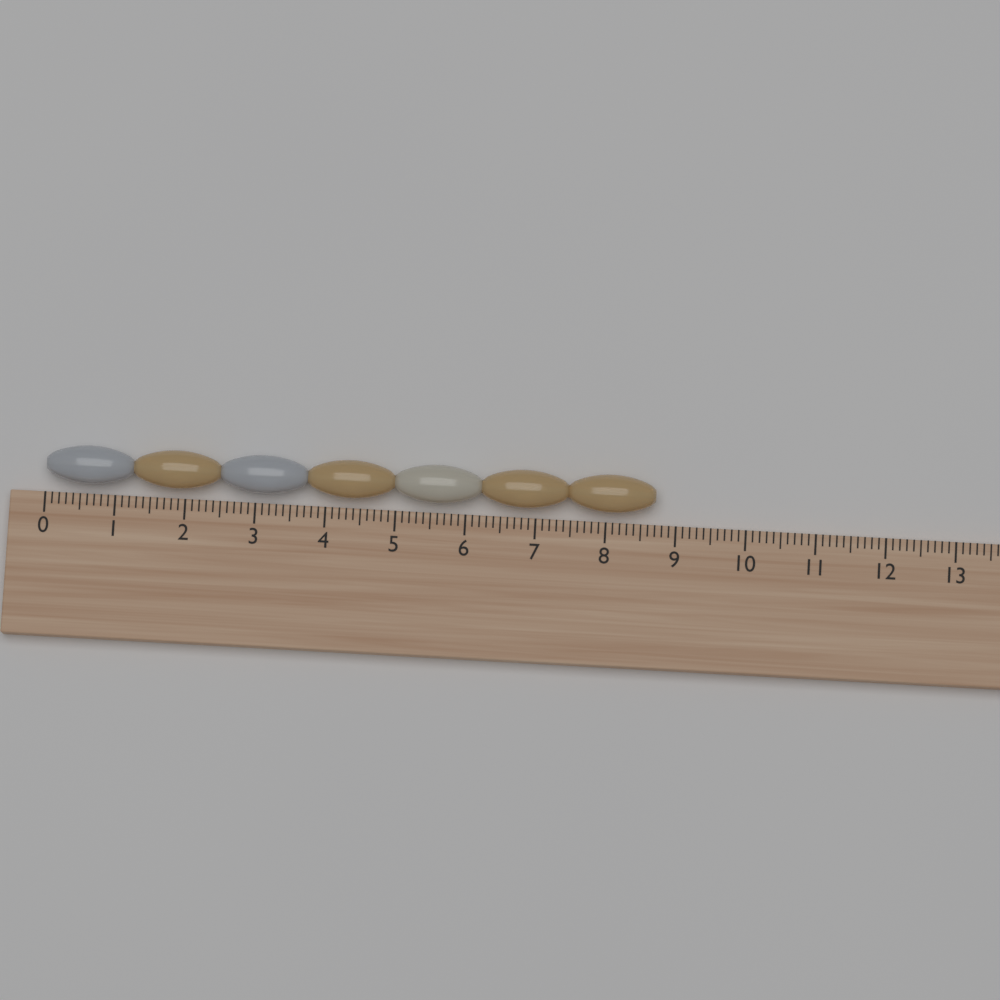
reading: 8.7 (no unit)
